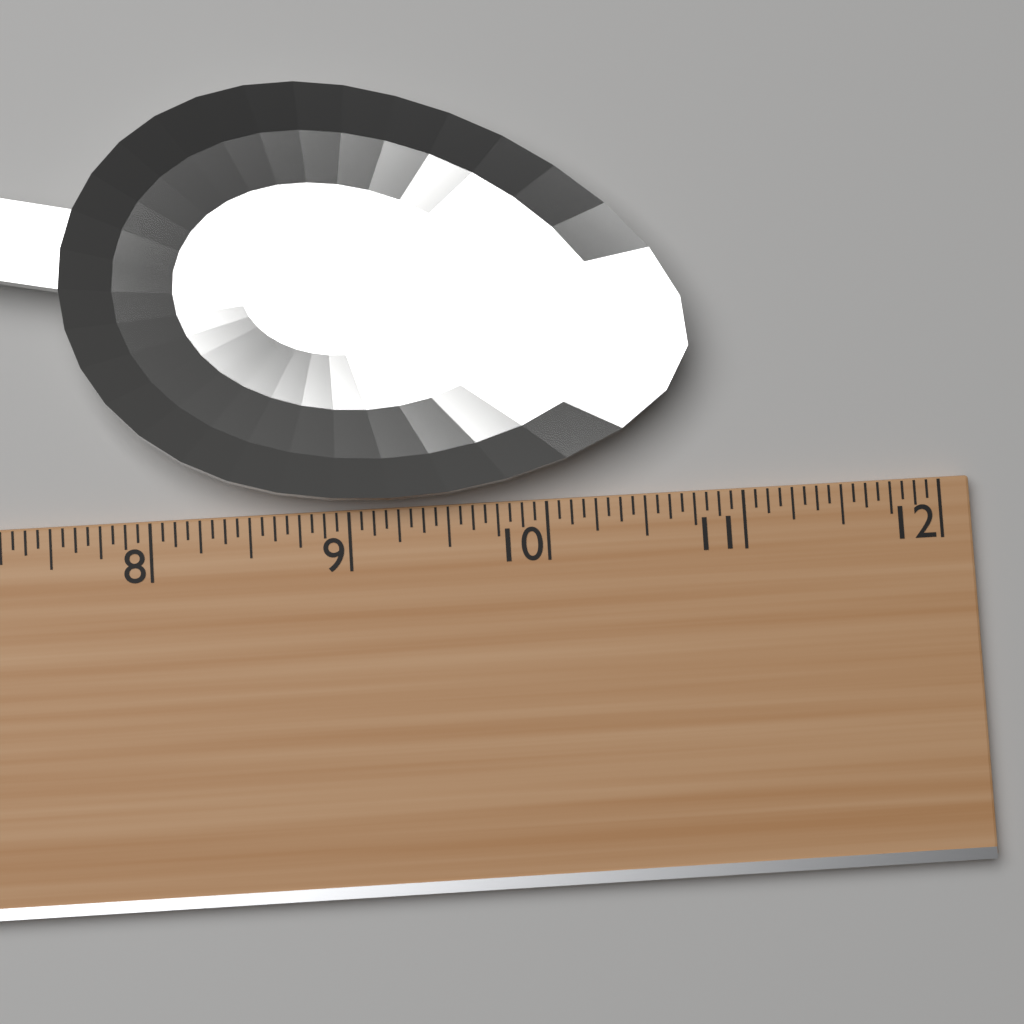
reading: 10.7500 (no unit)
